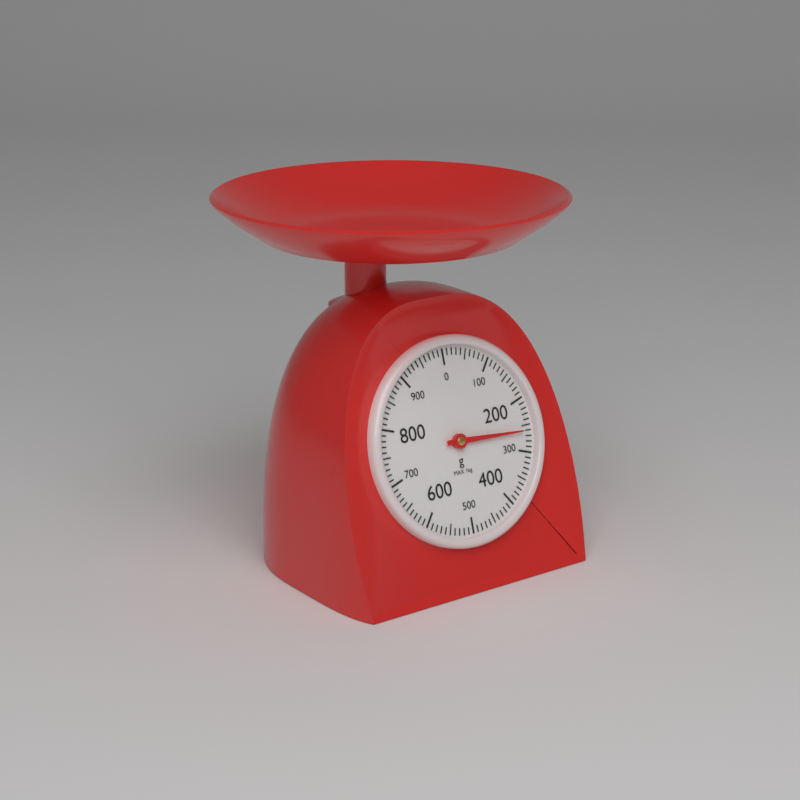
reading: 260 g
